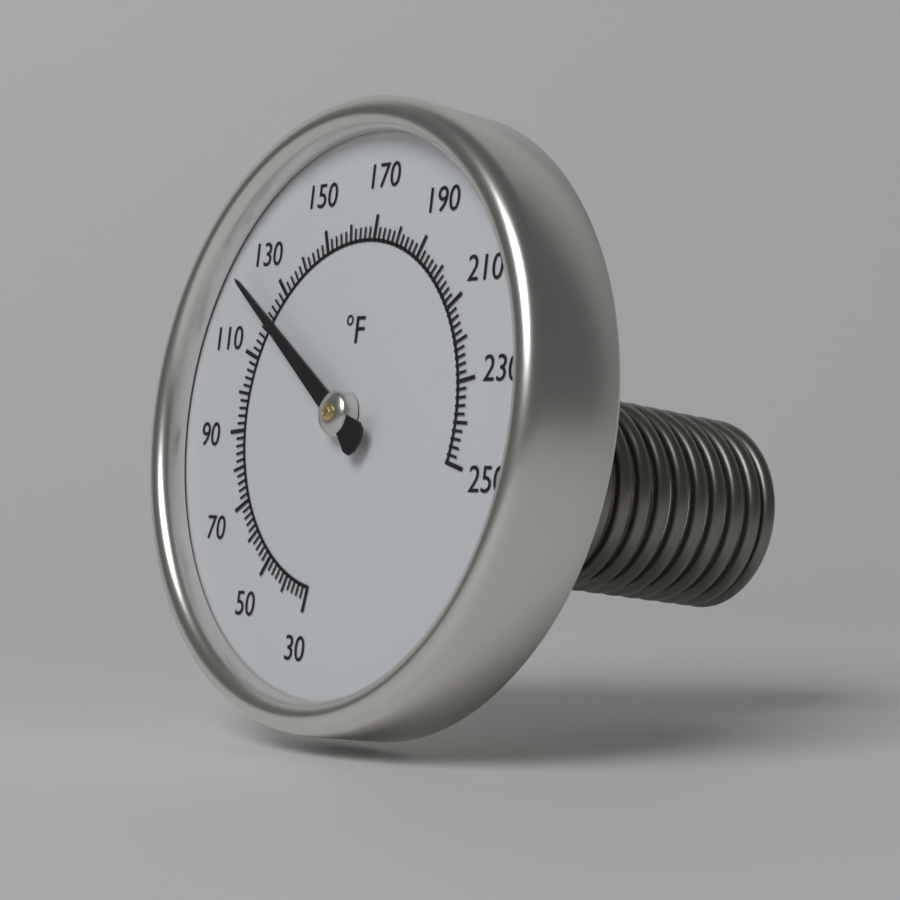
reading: 122 °F
